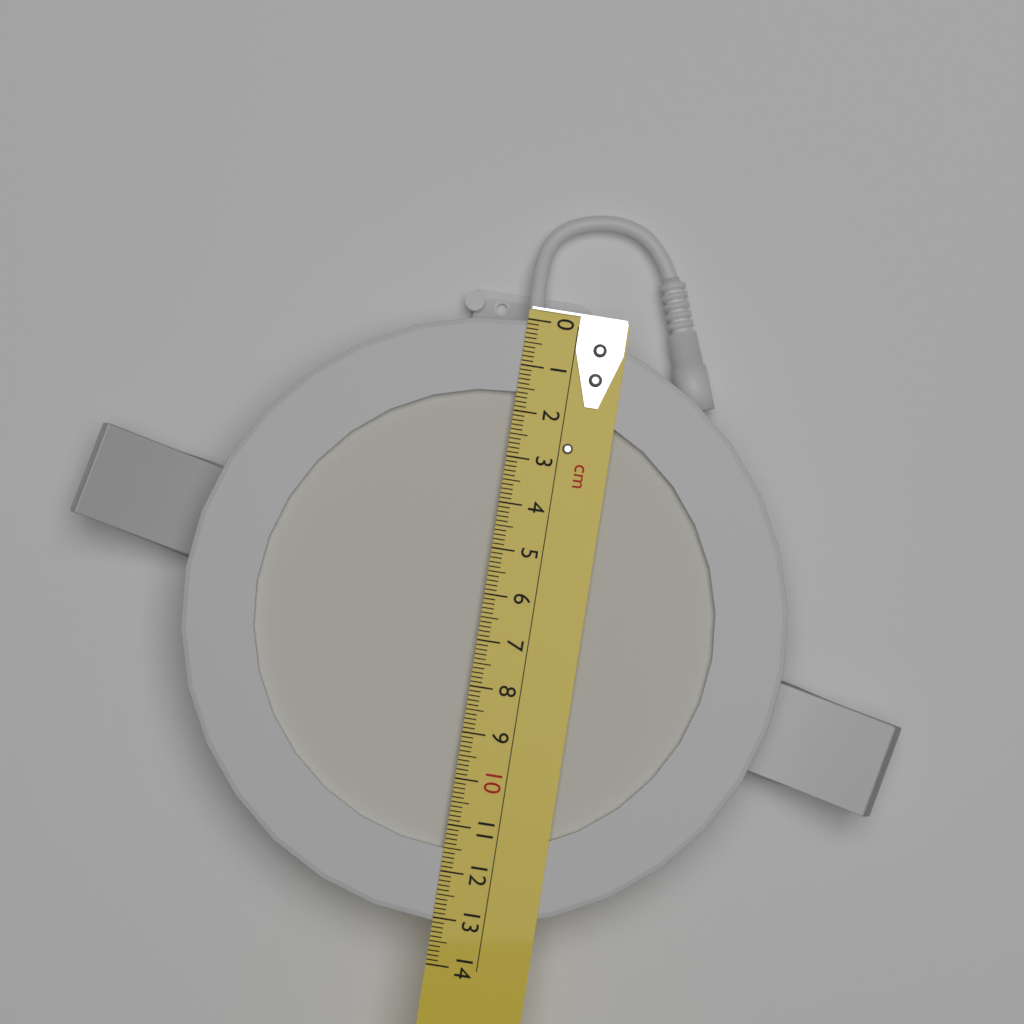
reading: 13.1 cm
